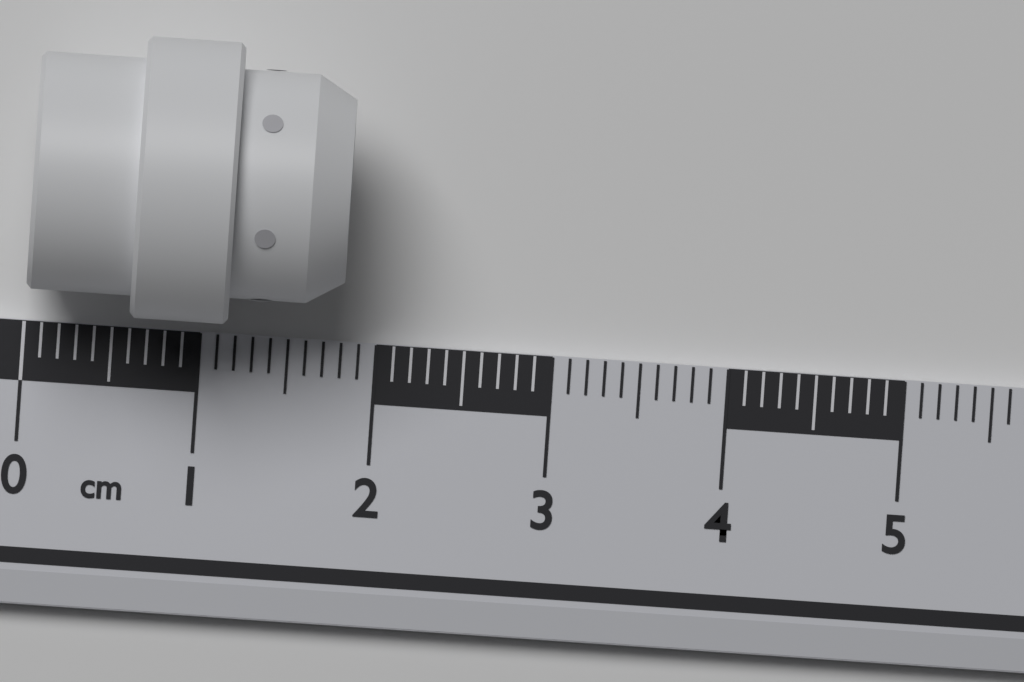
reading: 1.8 cm
